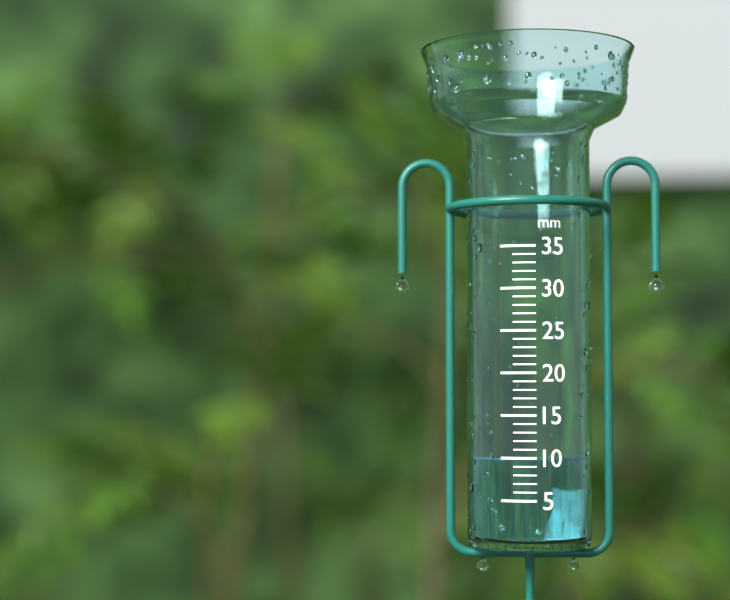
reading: 10 mm
